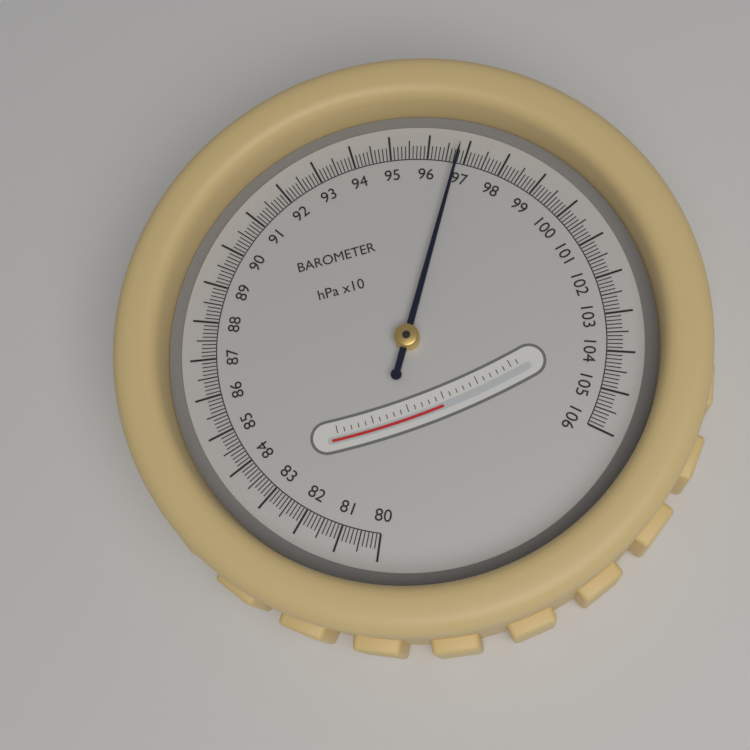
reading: 968 hPa
